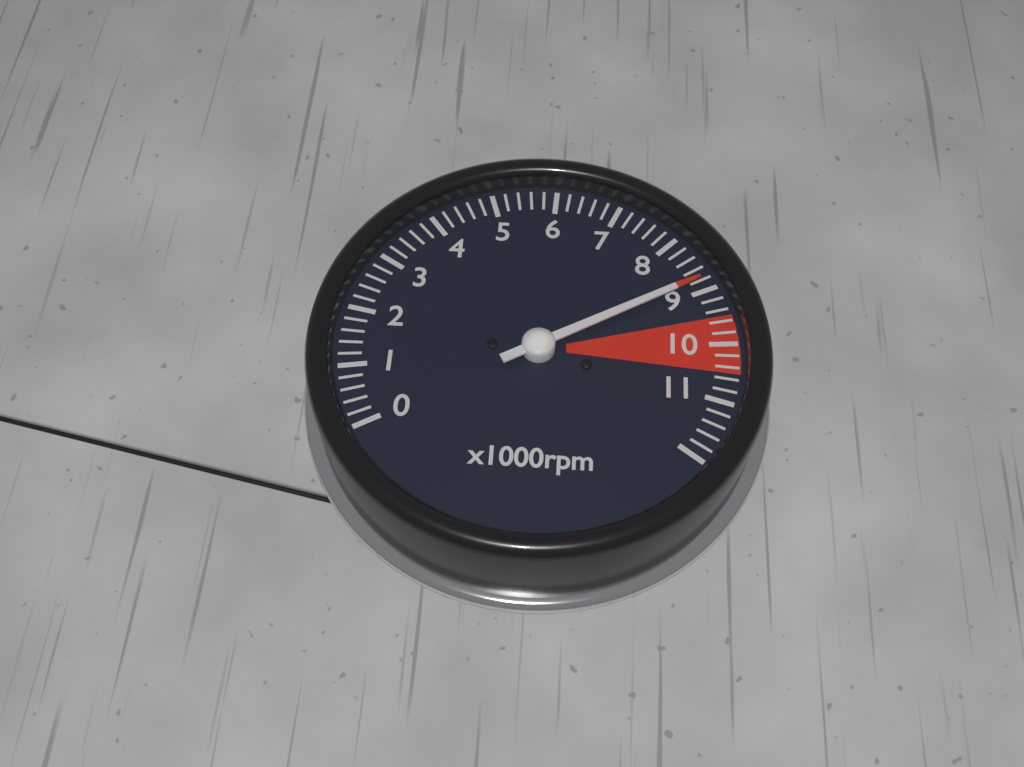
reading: 8800 rpm
